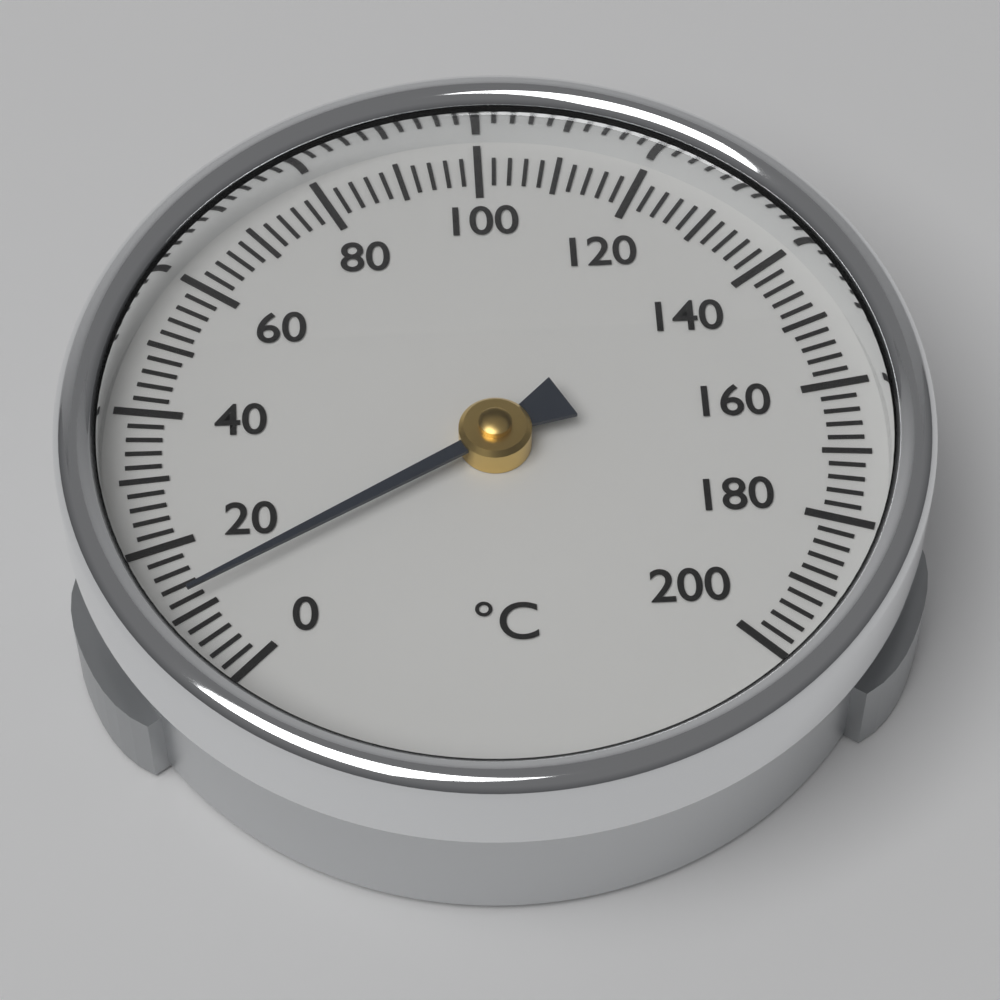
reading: 12 °C
